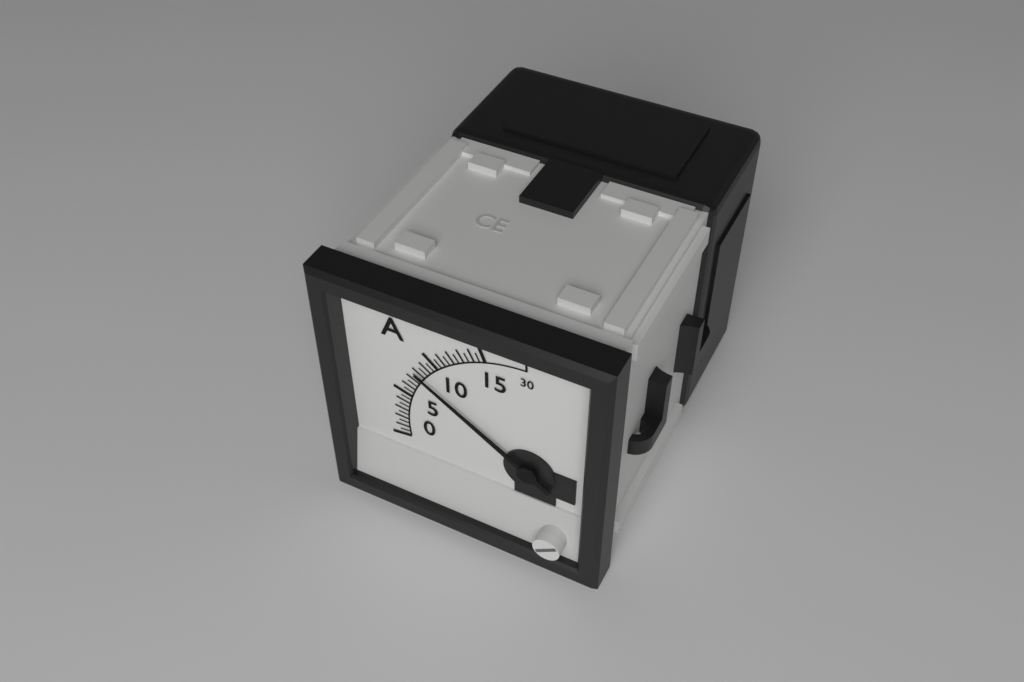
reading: 8.0 A
